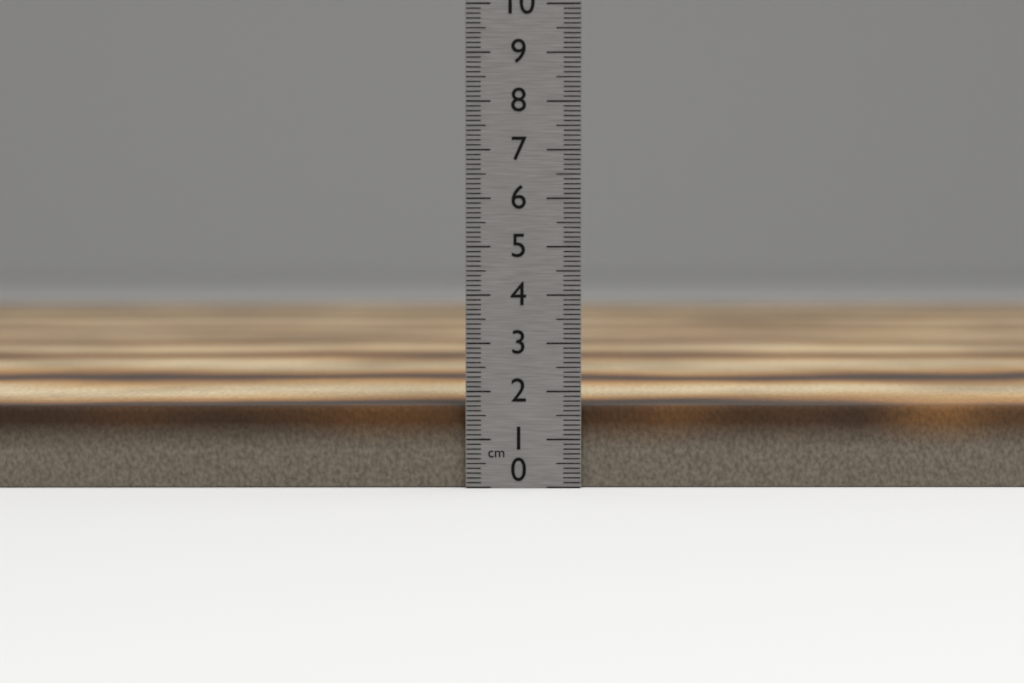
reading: 1.7 cm
